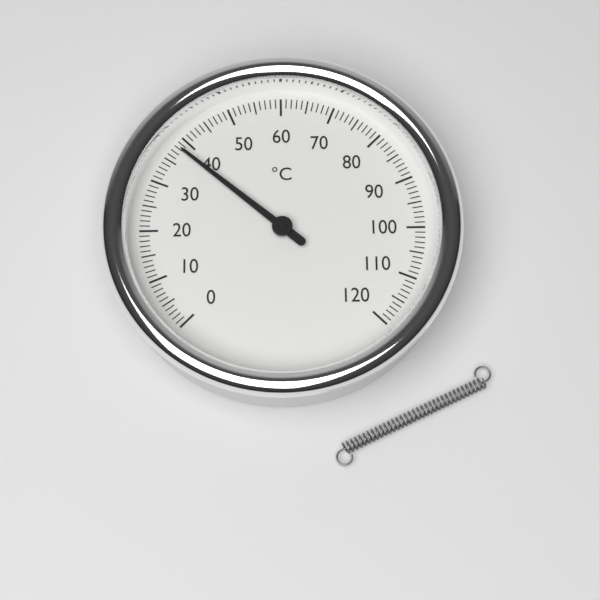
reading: 38 °C
